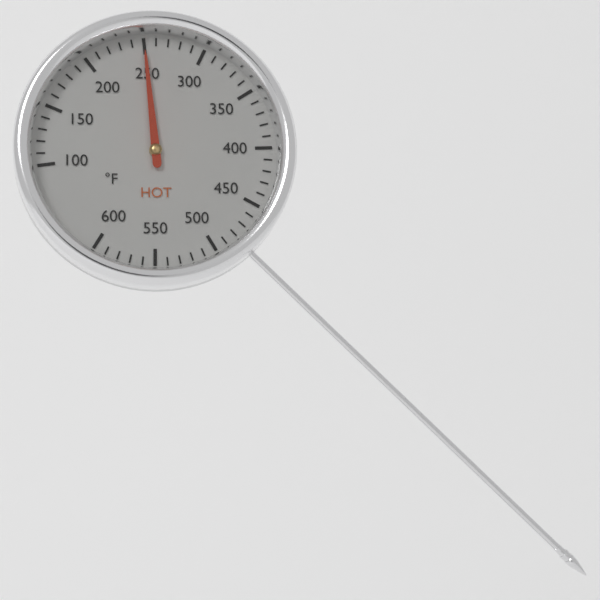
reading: 250 °F
